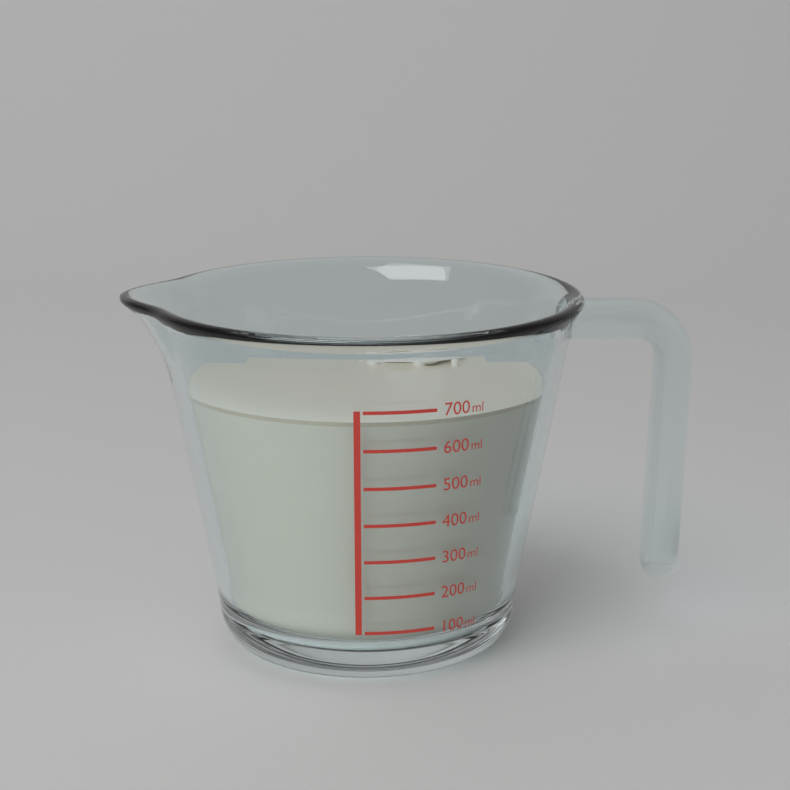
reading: 670 ml
